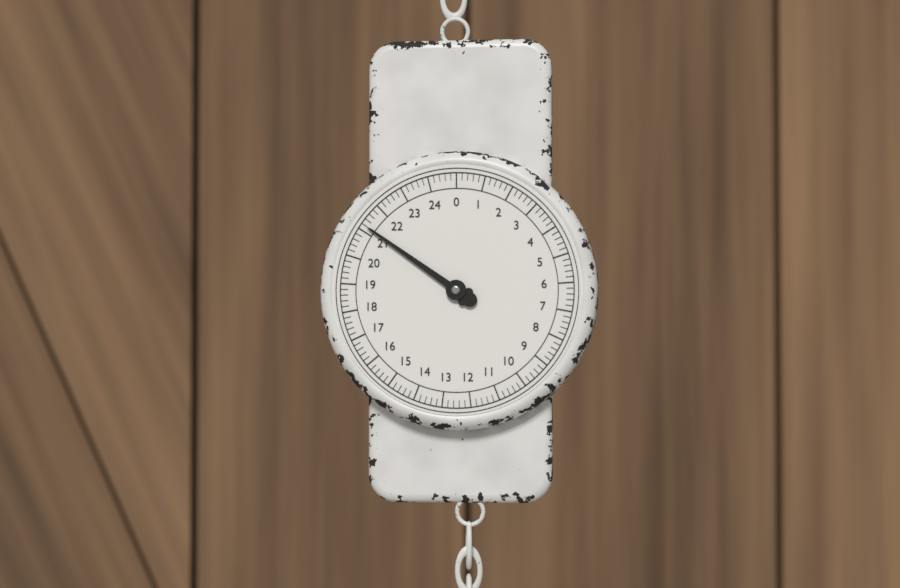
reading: 21.2 (no unit)
